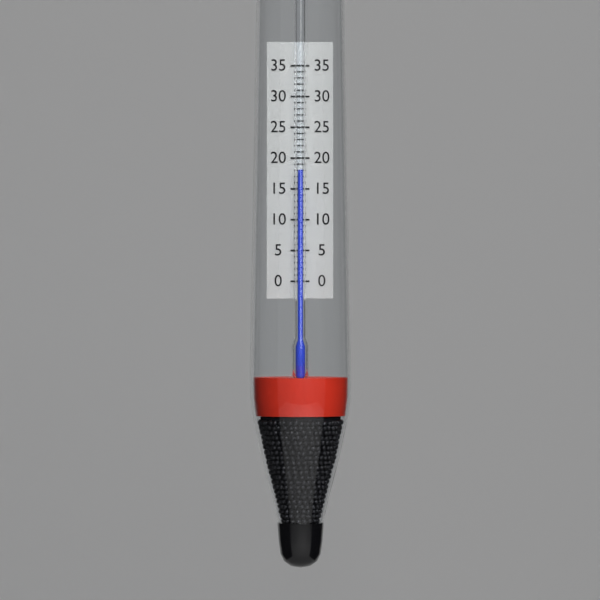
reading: 18 (no unit)
